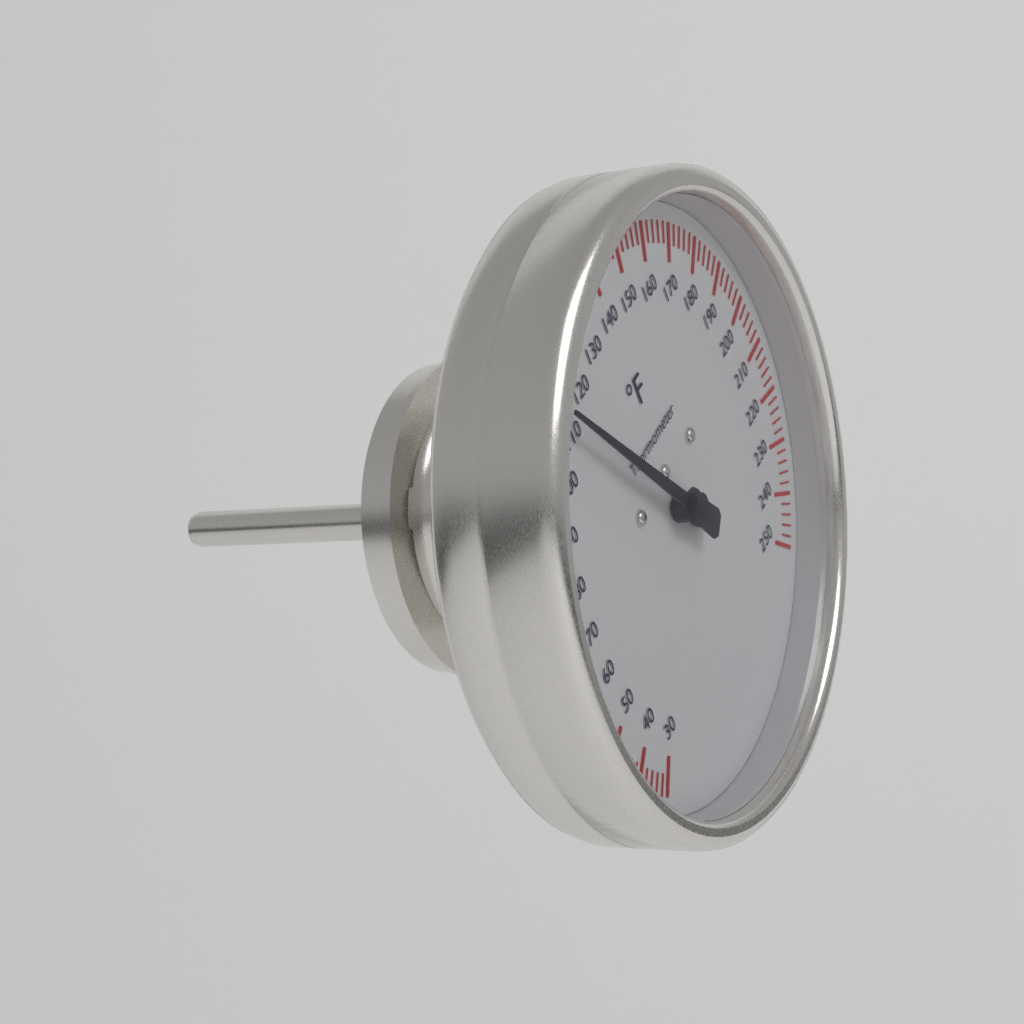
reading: 112 °F
